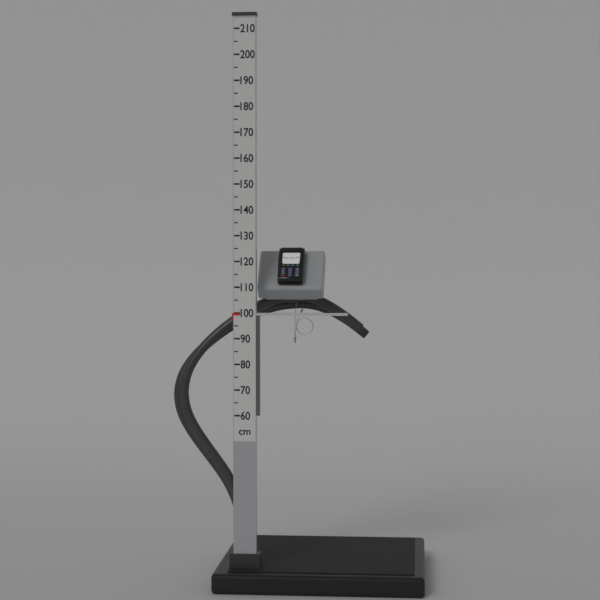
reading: 100 cm
